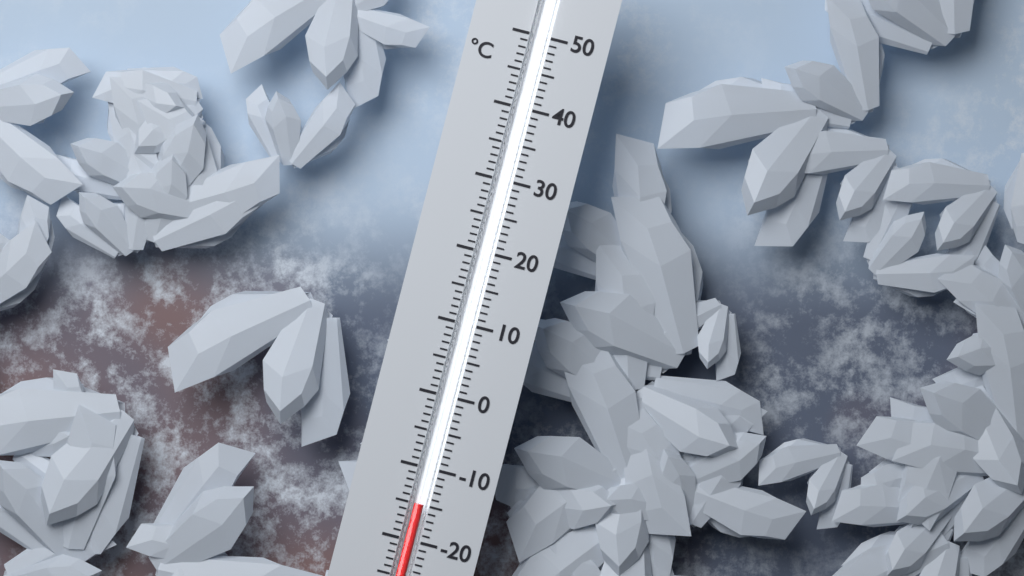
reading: -15 °C
